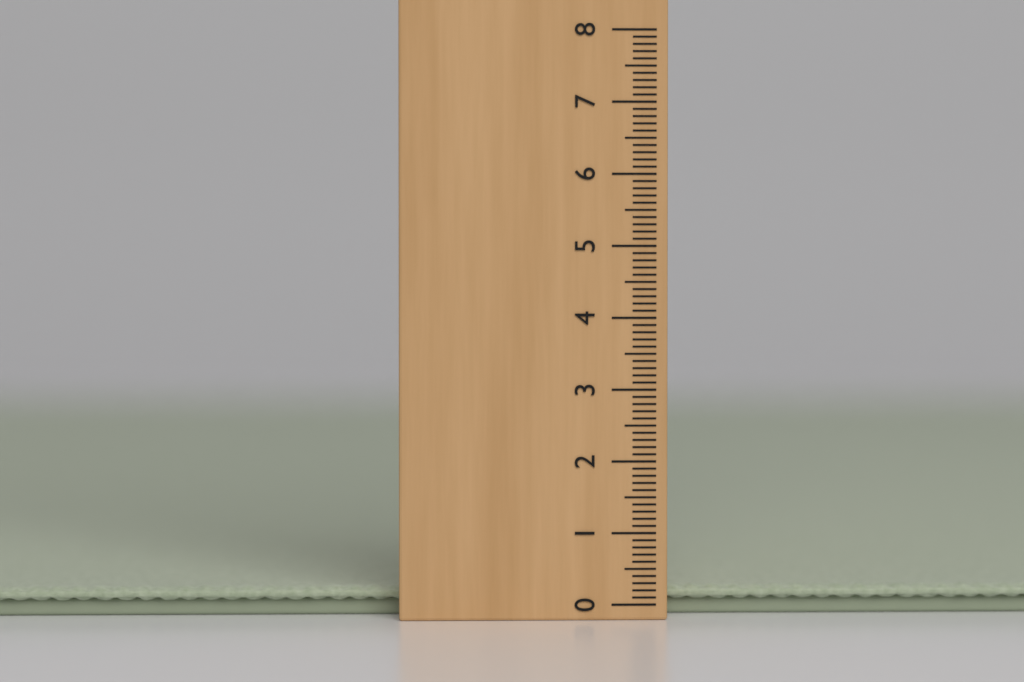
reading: 0.2 (no unit)
